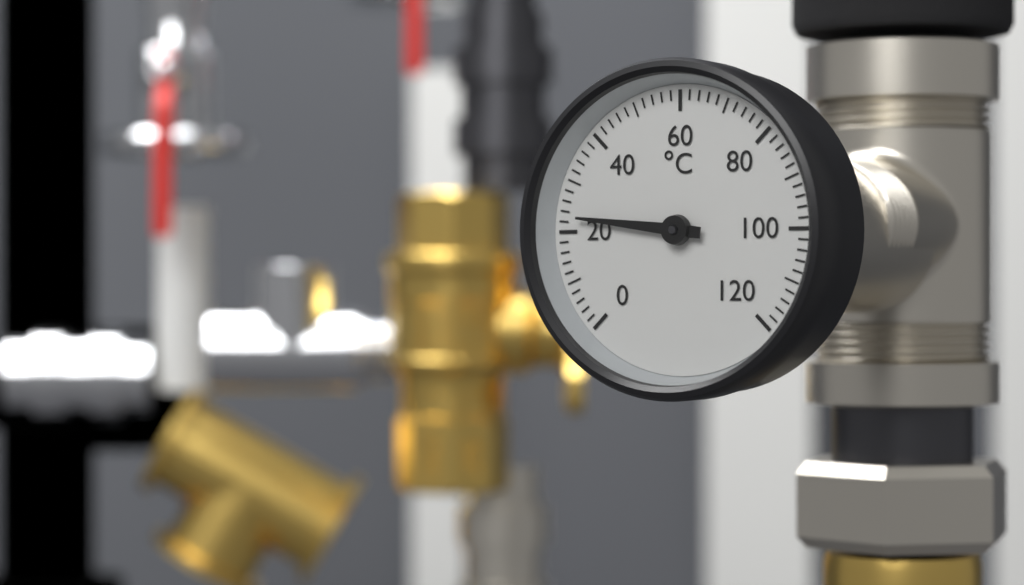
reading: 23 °C
